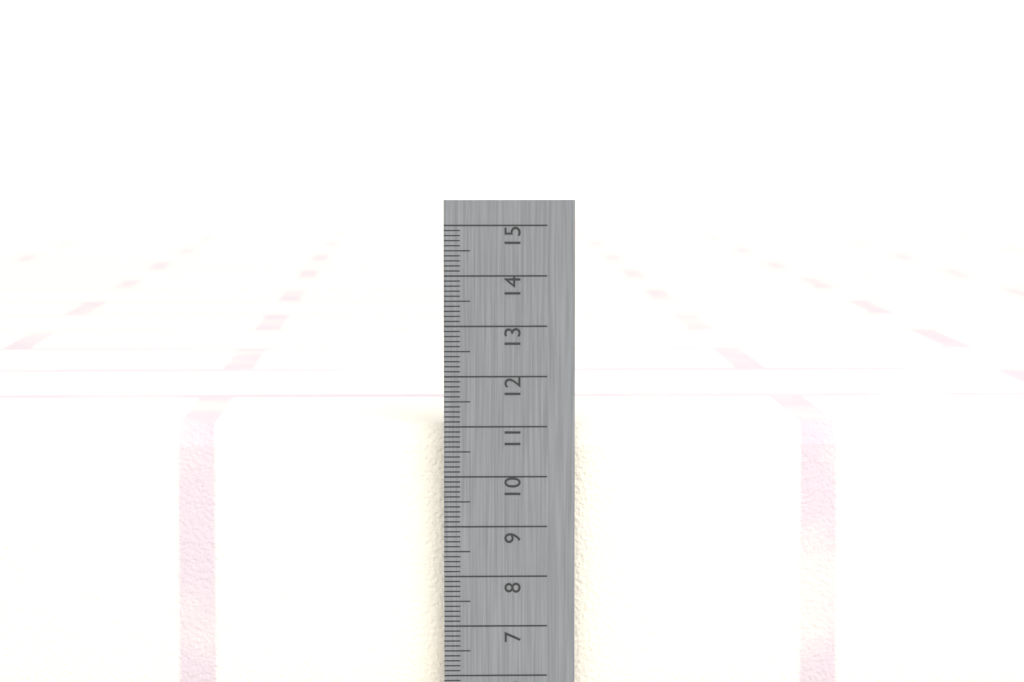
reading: 11.0 cm
